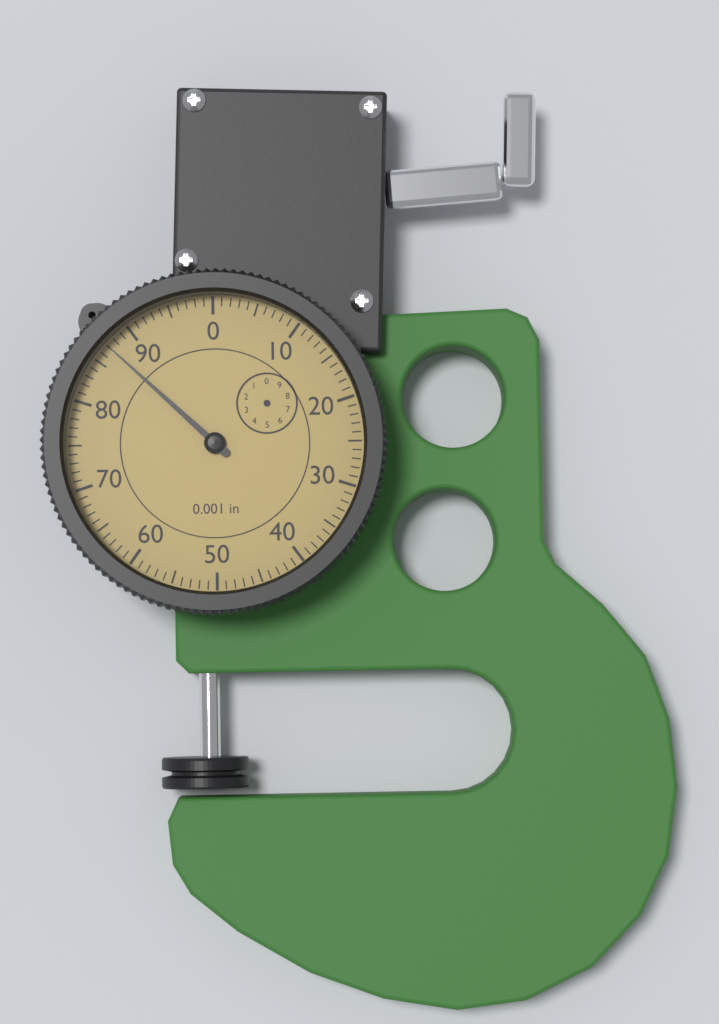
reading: 87 0.001 in
